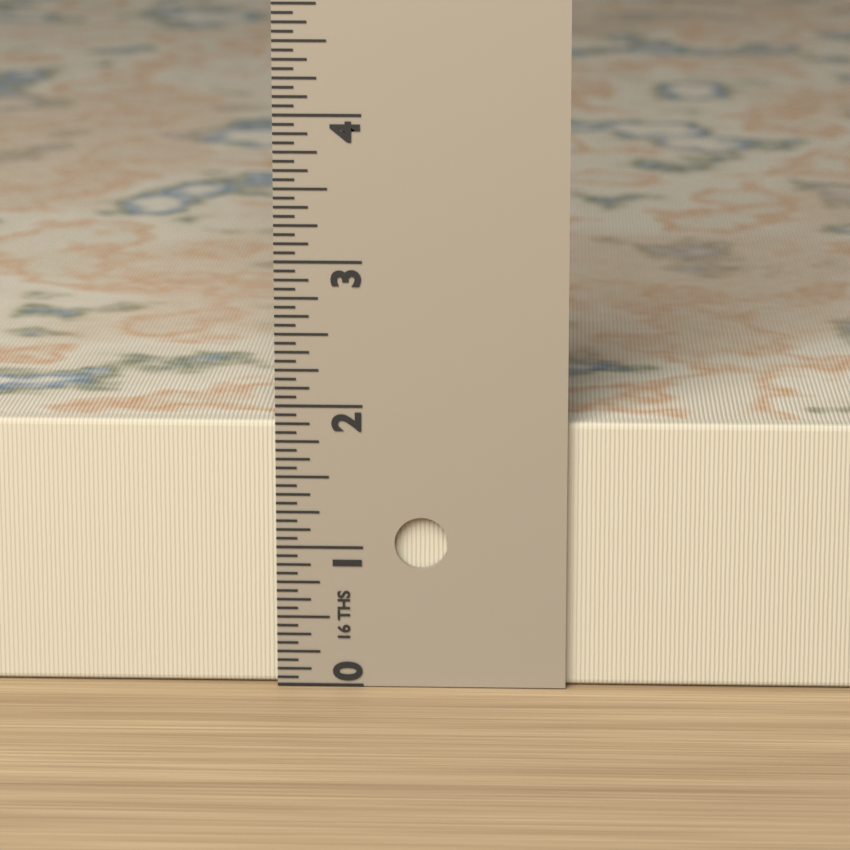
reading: 1.8750 in
